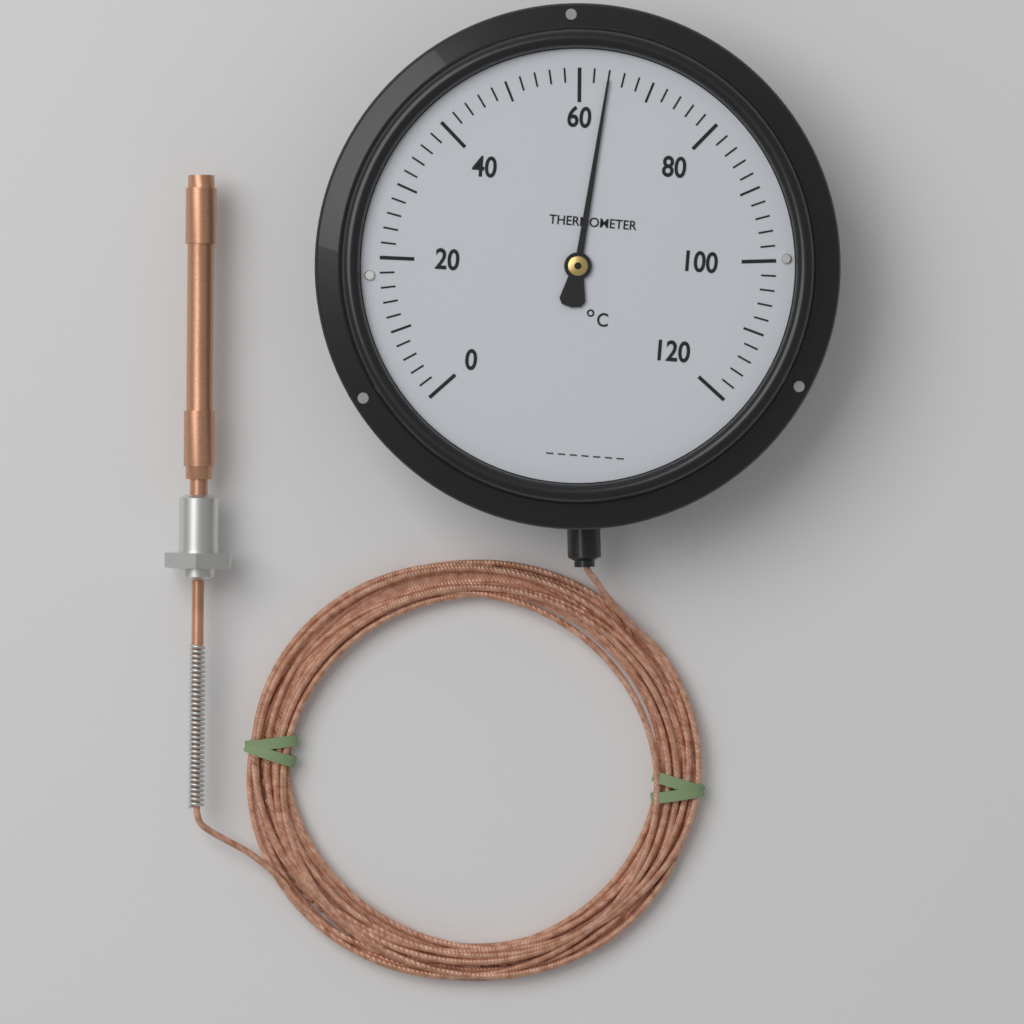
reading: 64 °C
